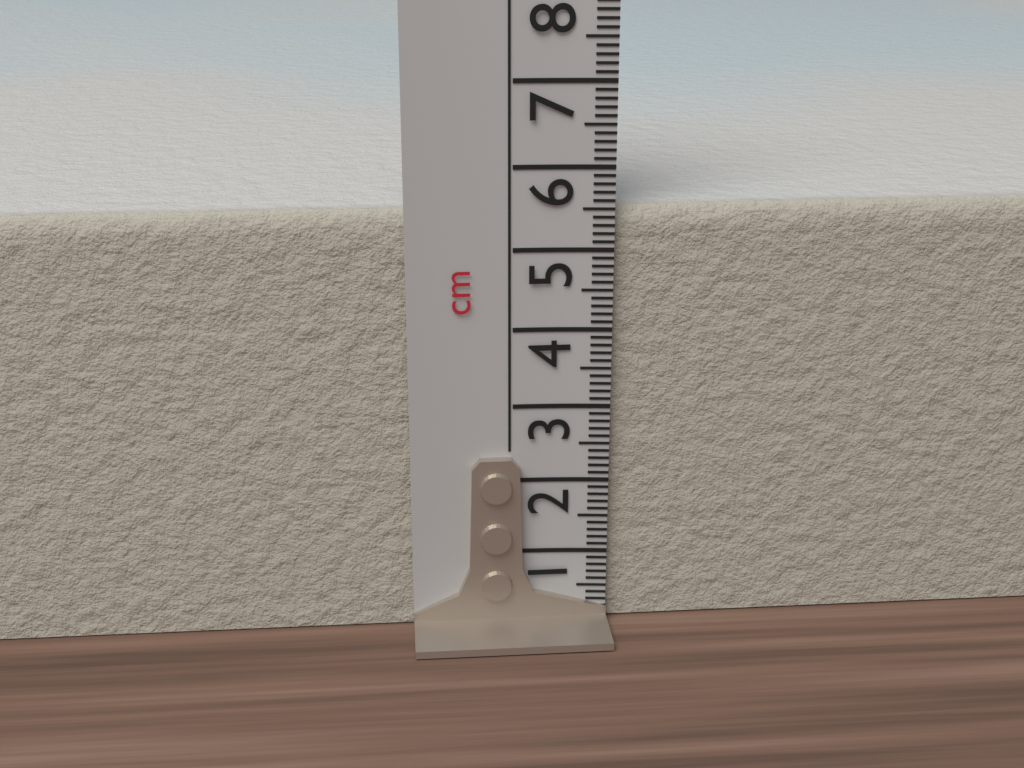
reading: 5.5 cm
